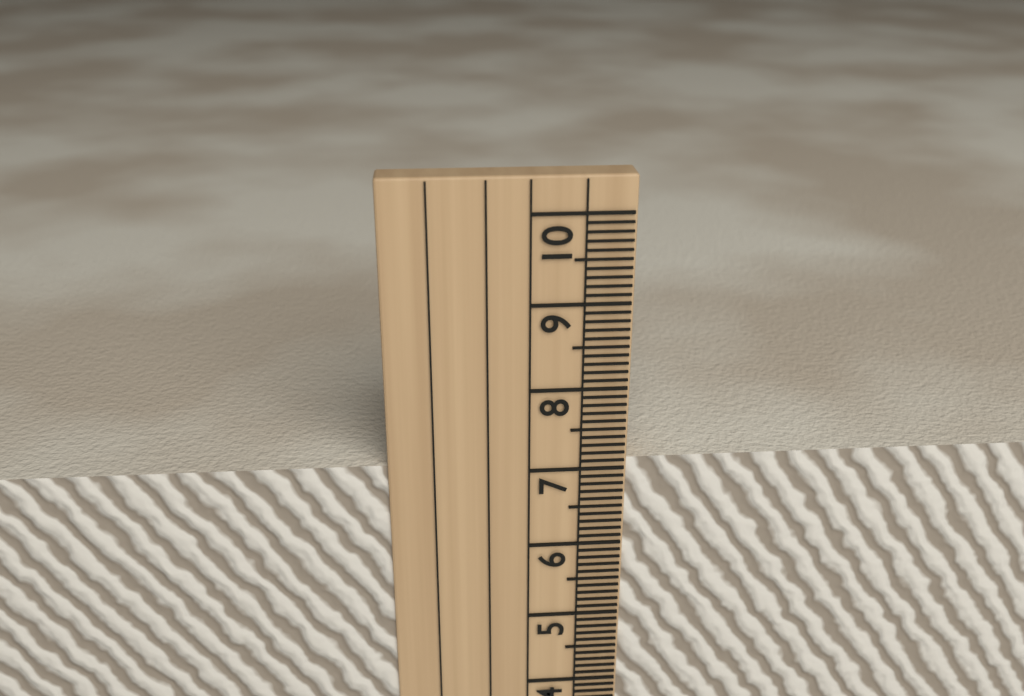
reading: 7.1 cm
